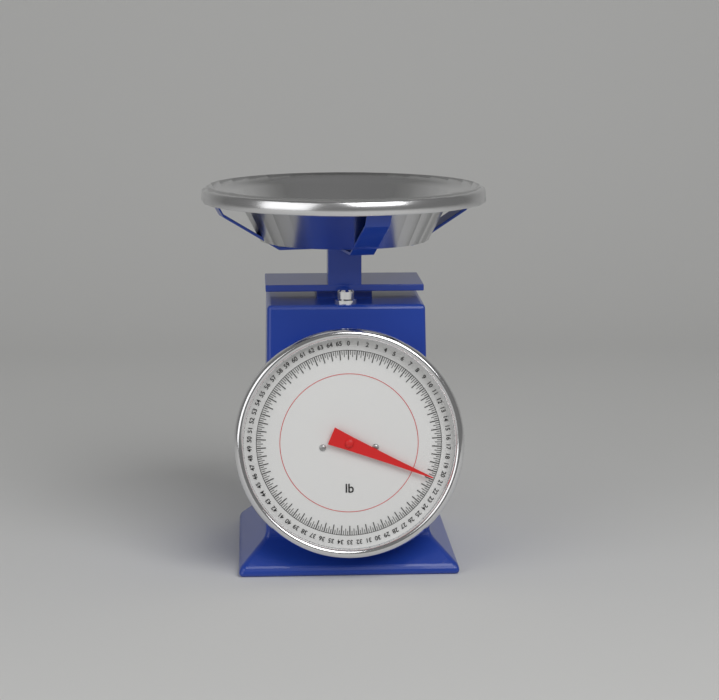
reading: 20.75 lb
